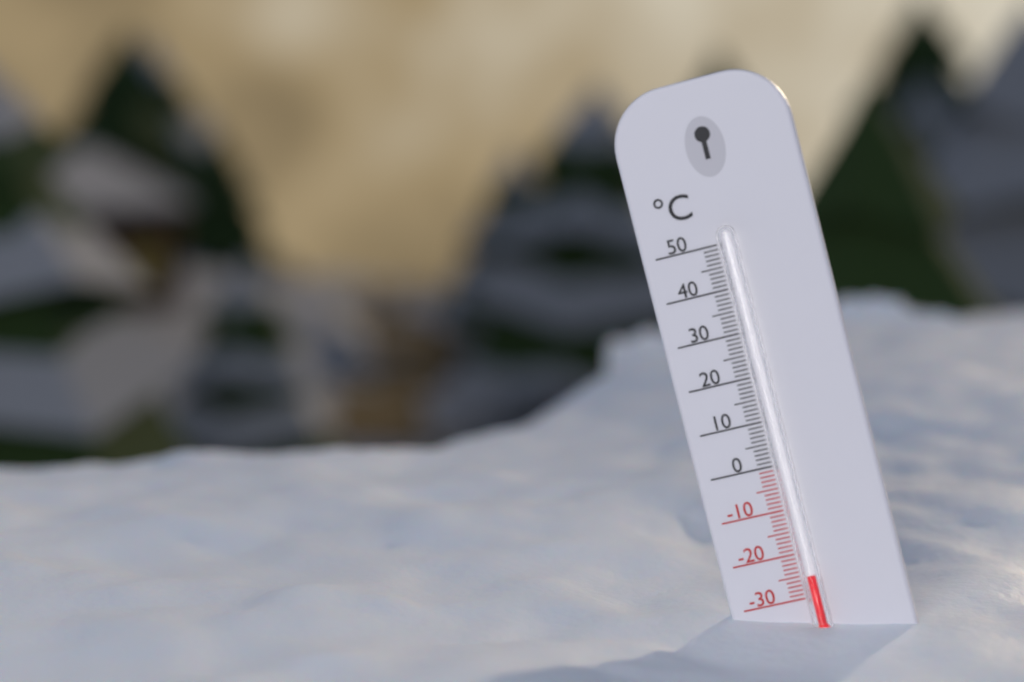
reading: -25 °C
